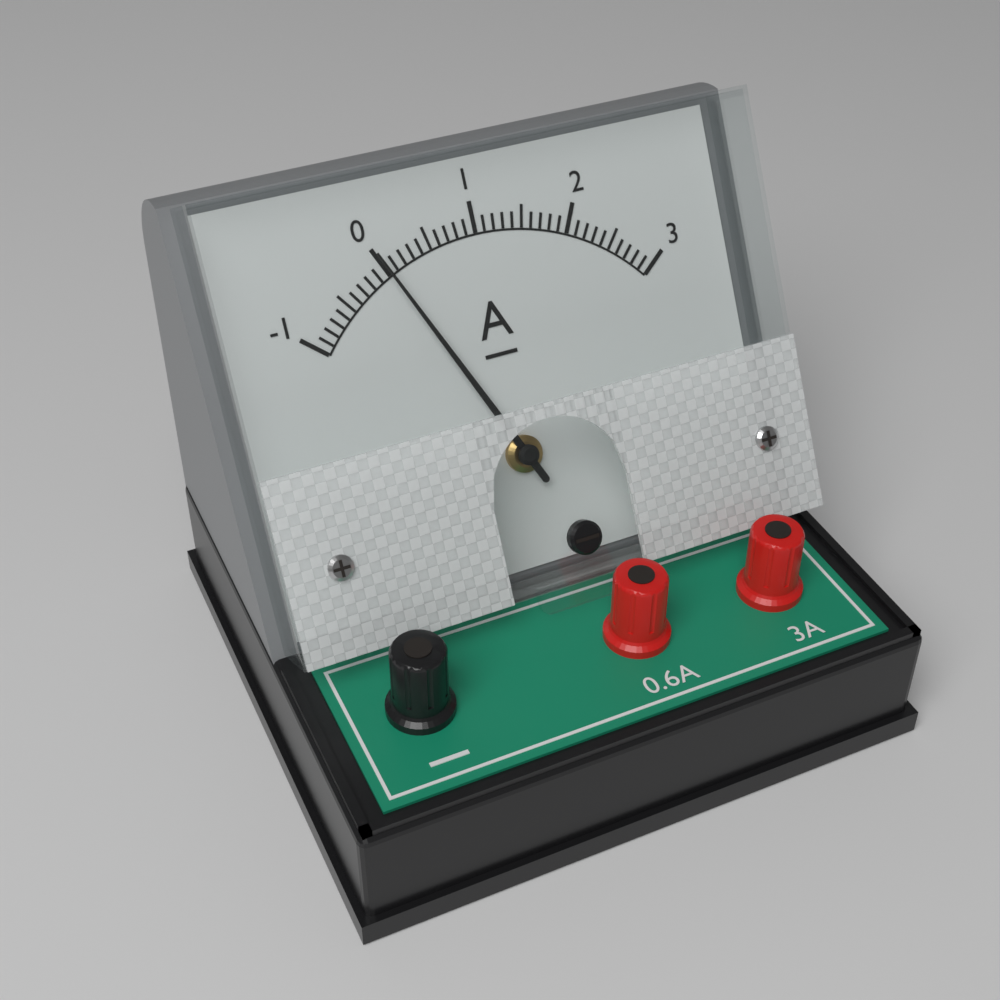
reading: 0.0 A
